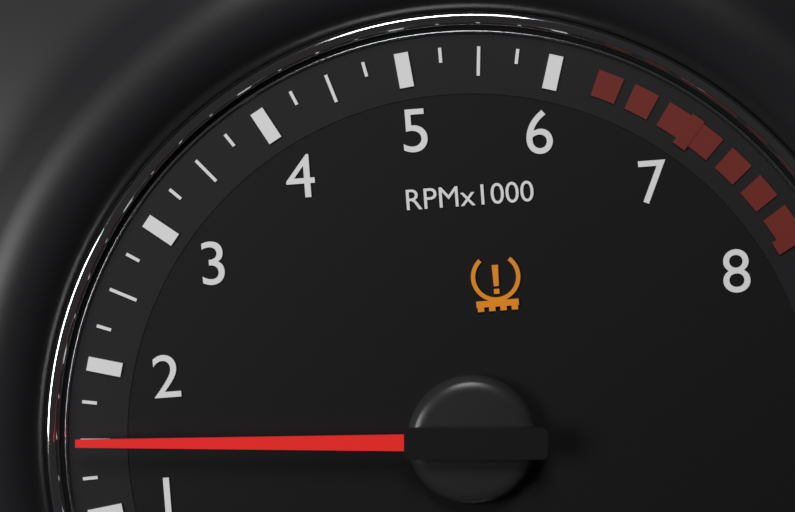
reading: 1.50 RPM x1000
